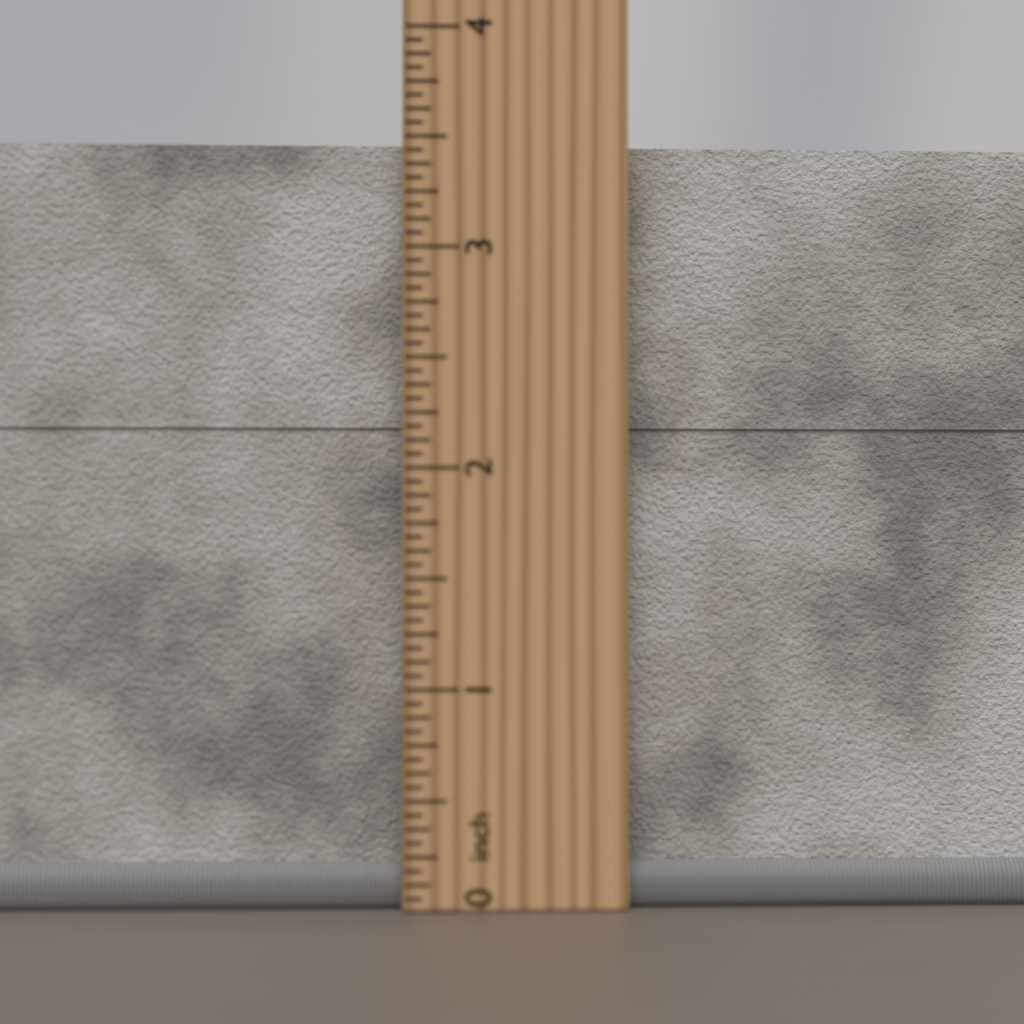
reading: 3.5000 inch
